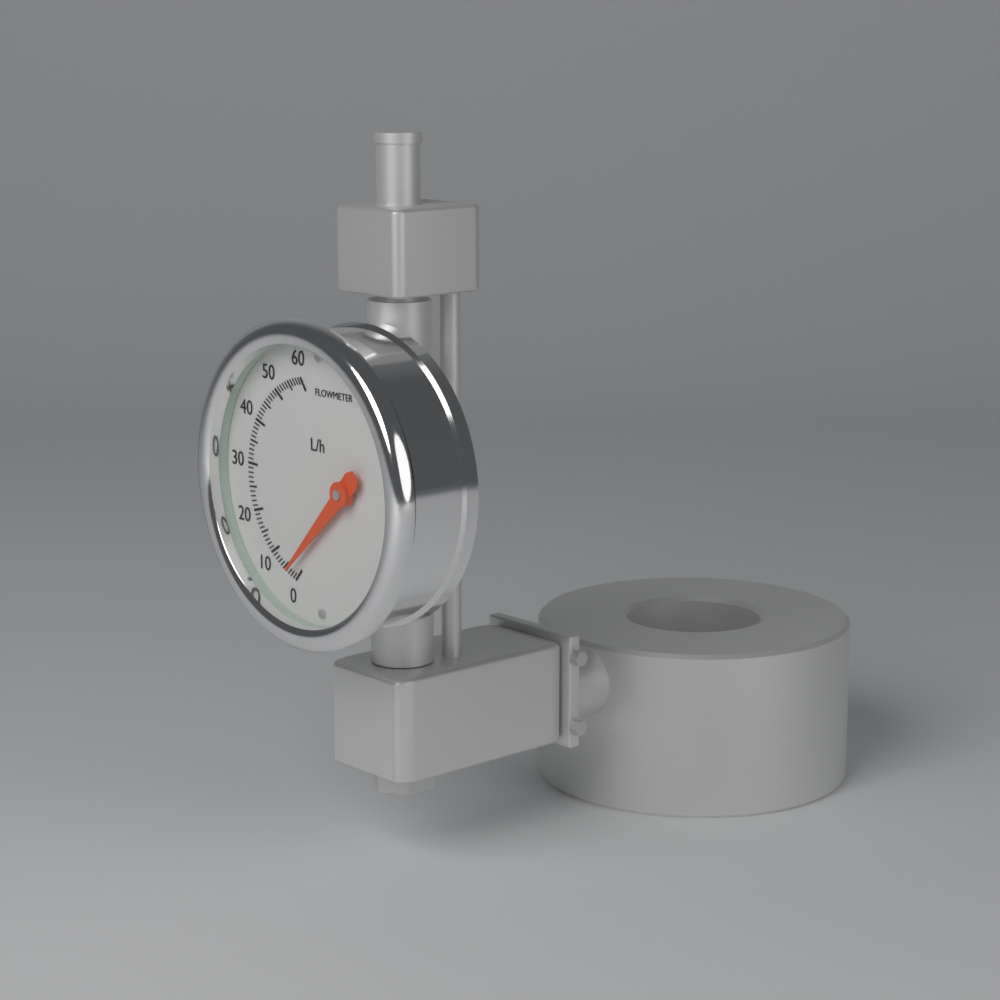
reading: 3 L/h
